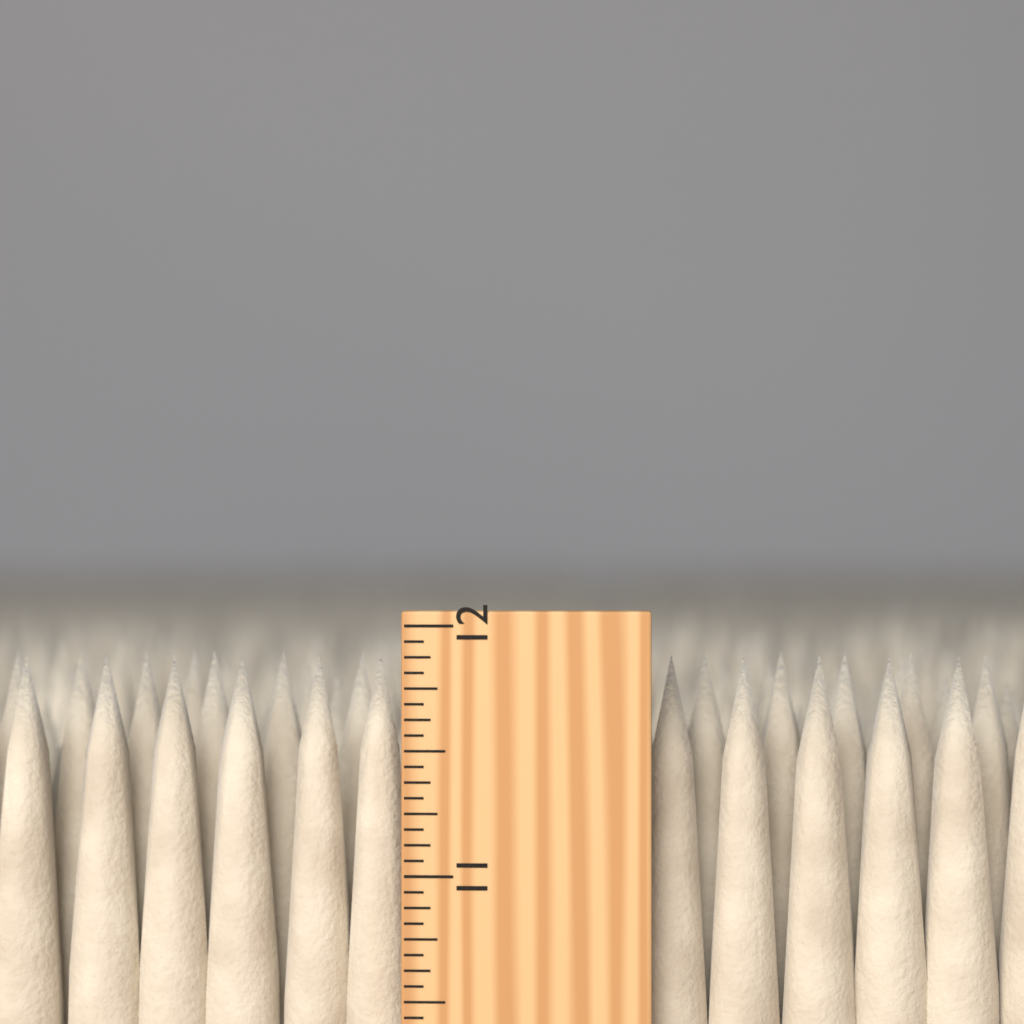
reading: 11.8750 inch
